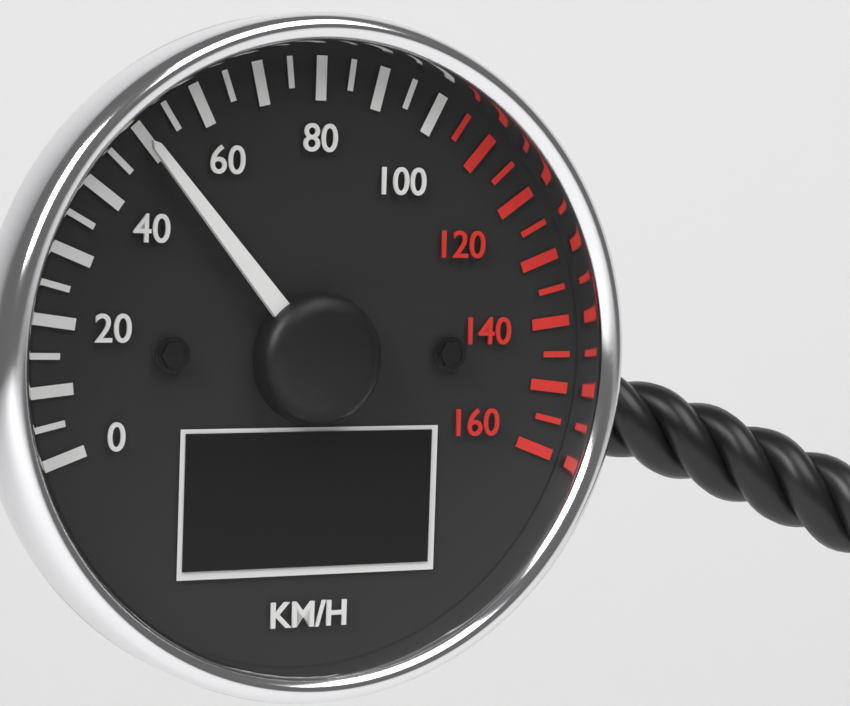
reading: 50 km/h
